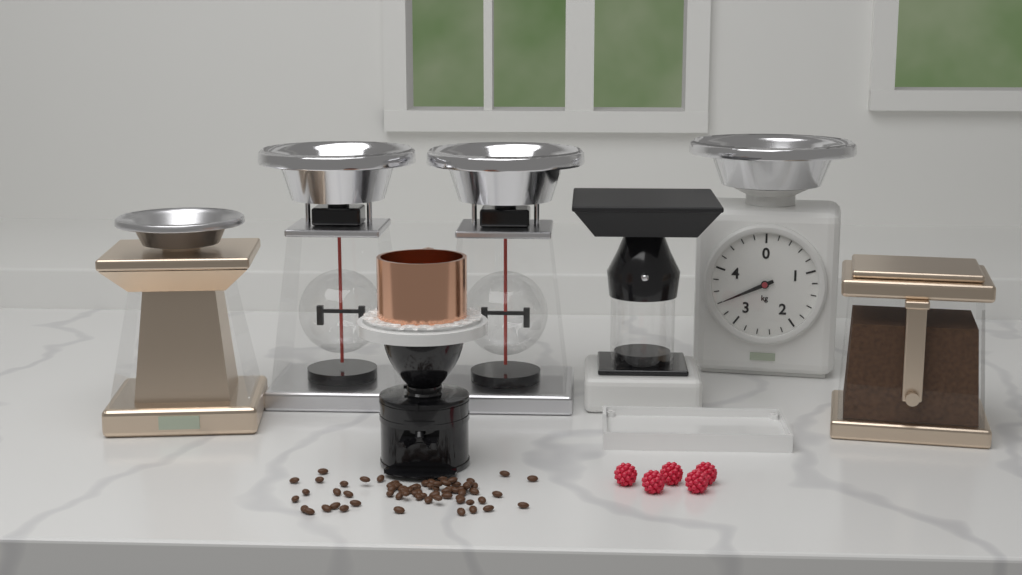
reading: 3.4 kg
